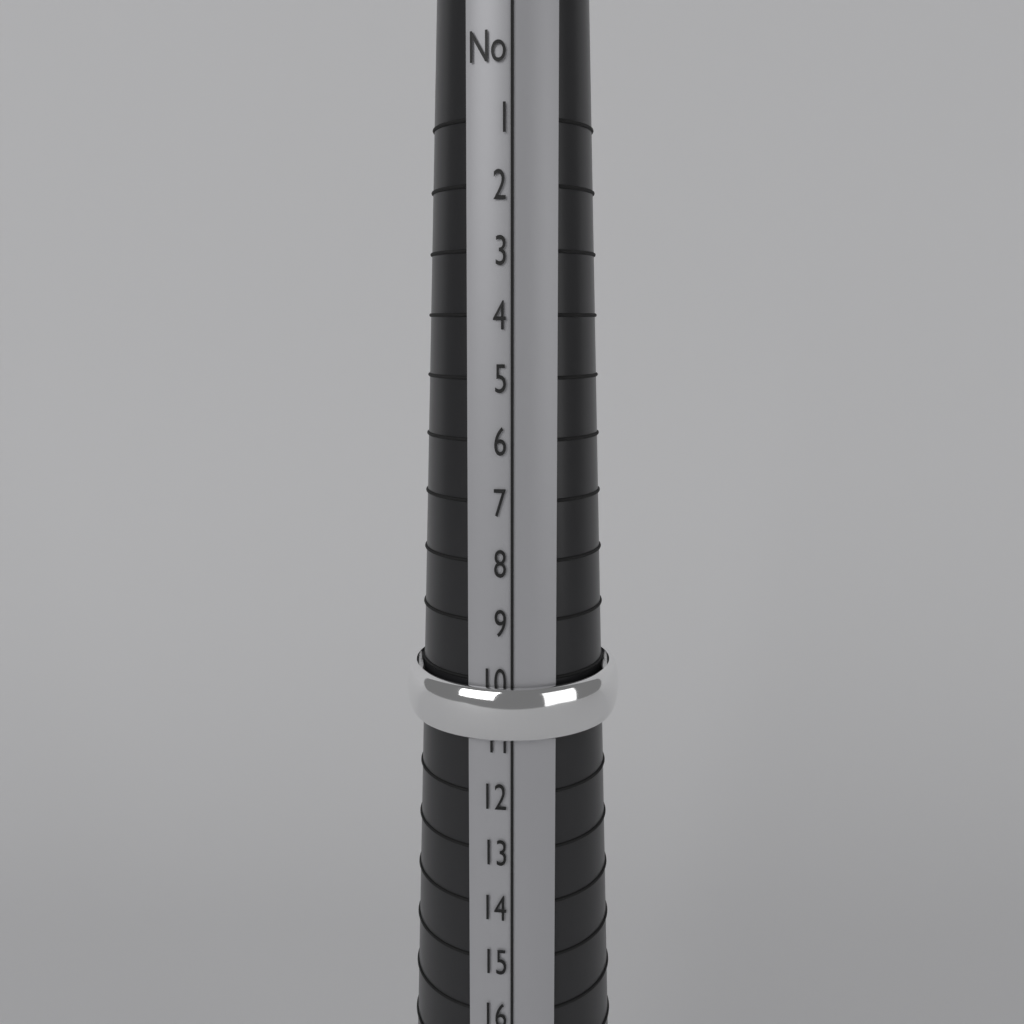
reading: 11 (no unit)
